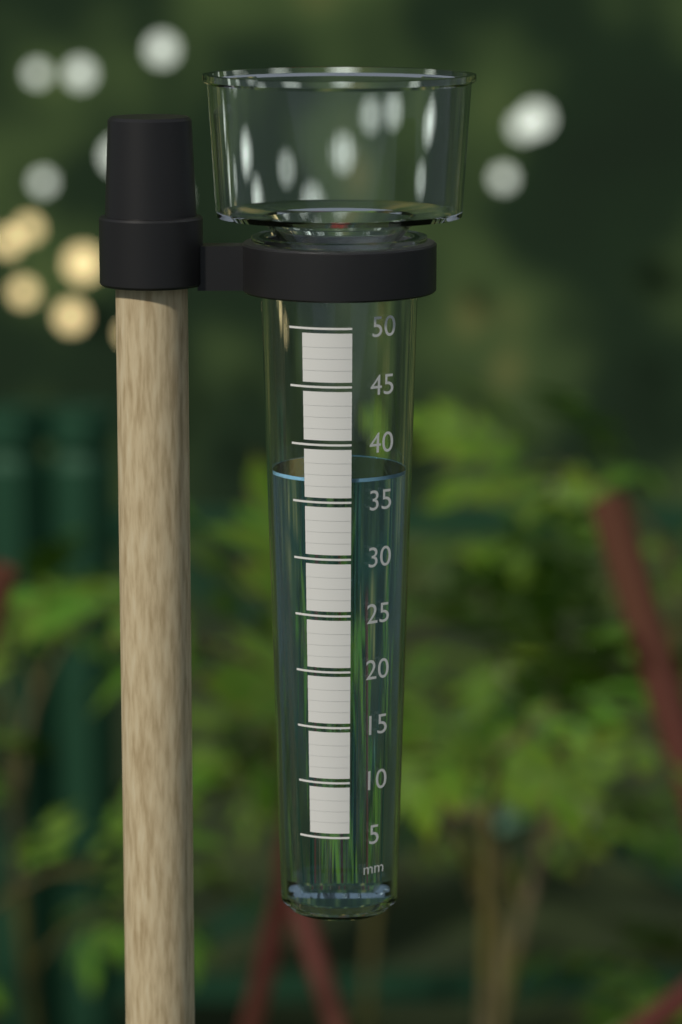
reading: 37 mm
